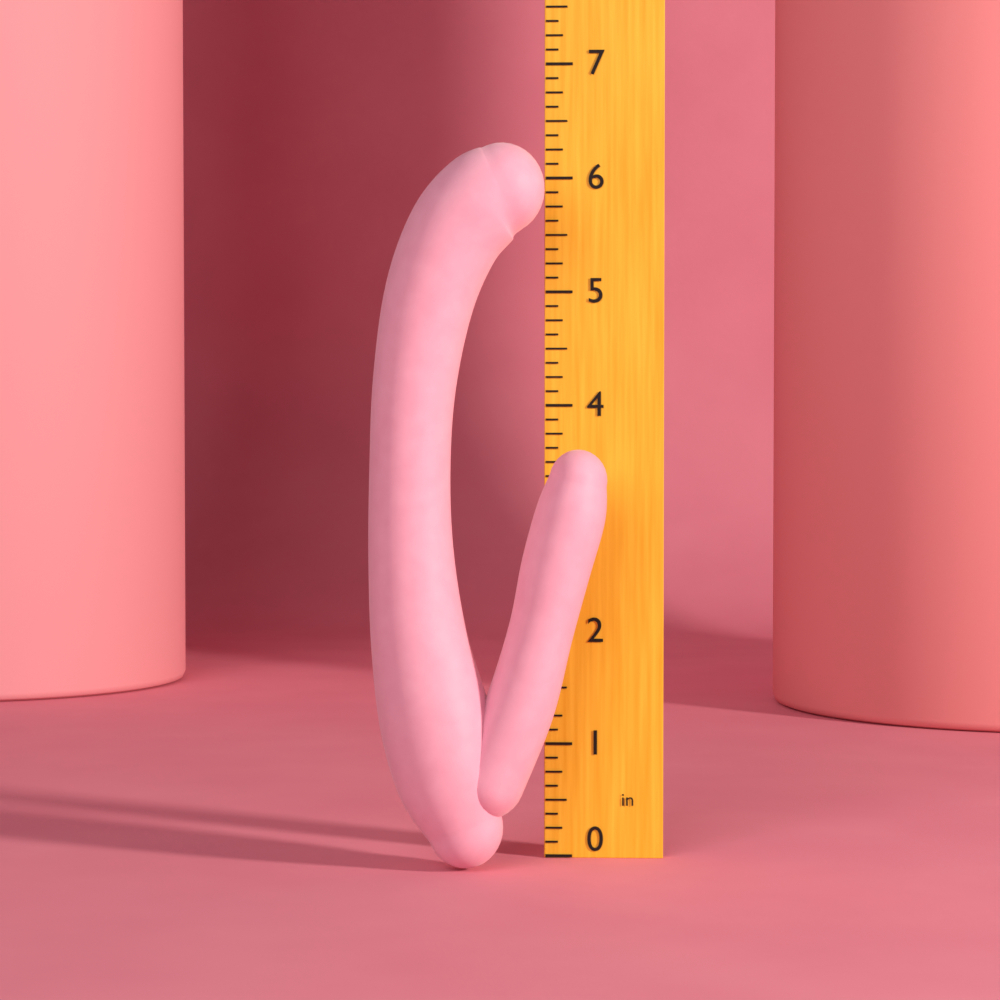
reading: 6.250 in
